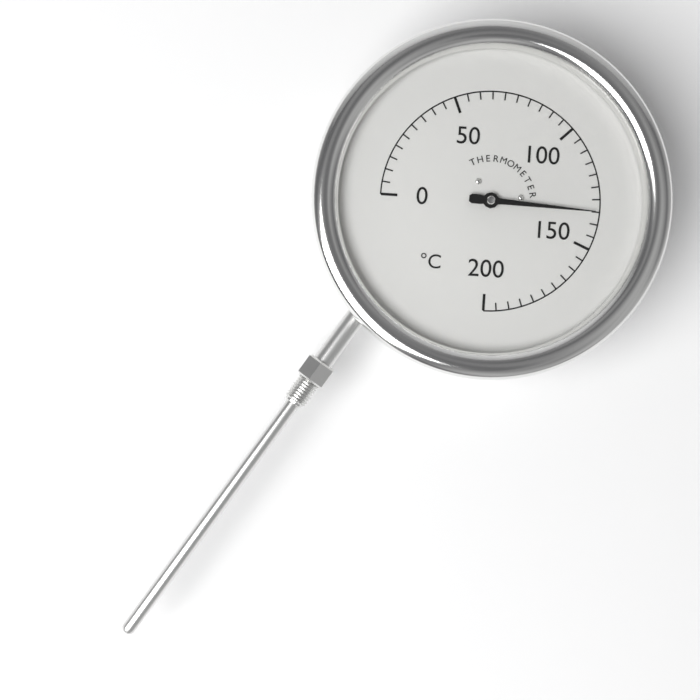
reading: 135 °C
